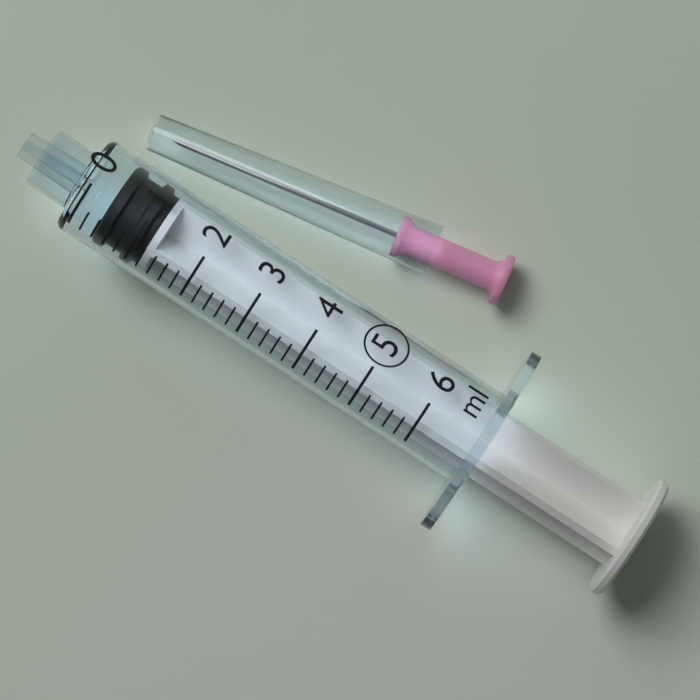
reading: 0.4 ml
